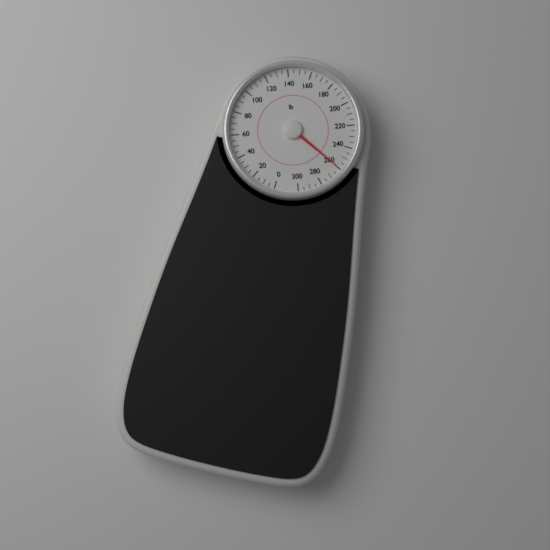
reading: 260 lb
